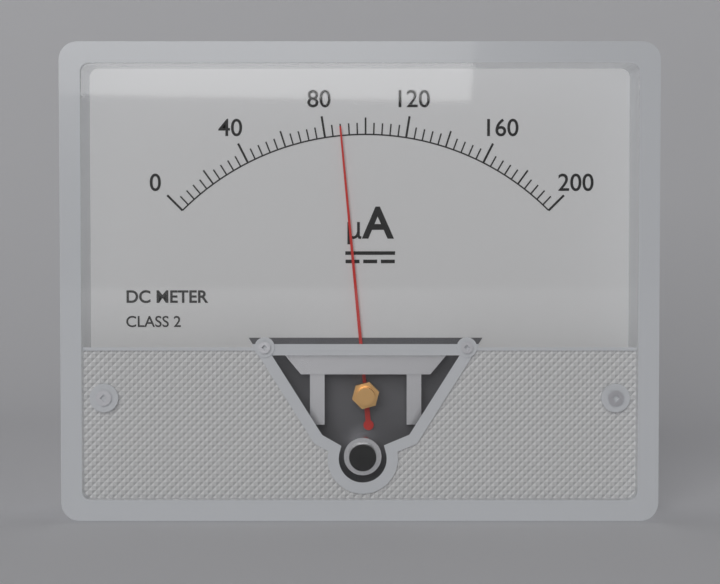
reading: 88 µA
